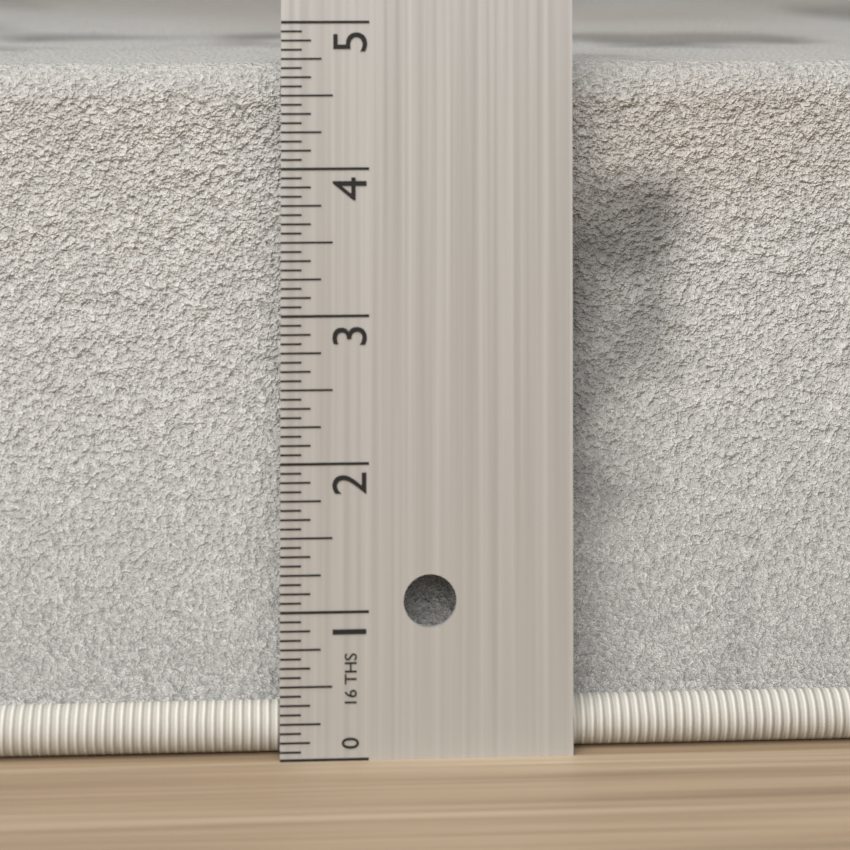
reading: 4.6875 in
